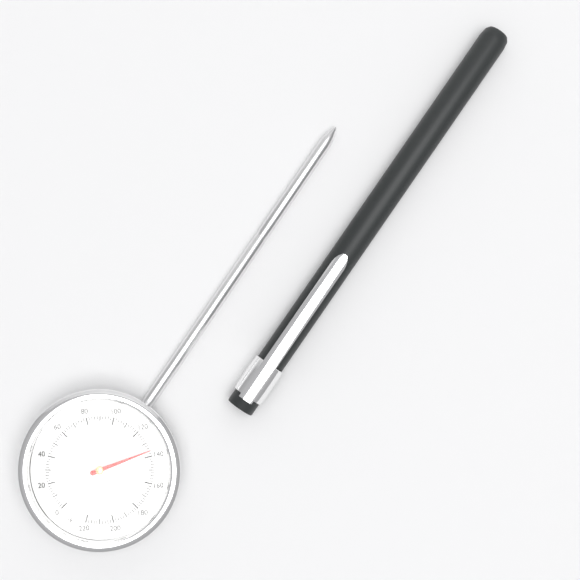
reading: 136 °F
